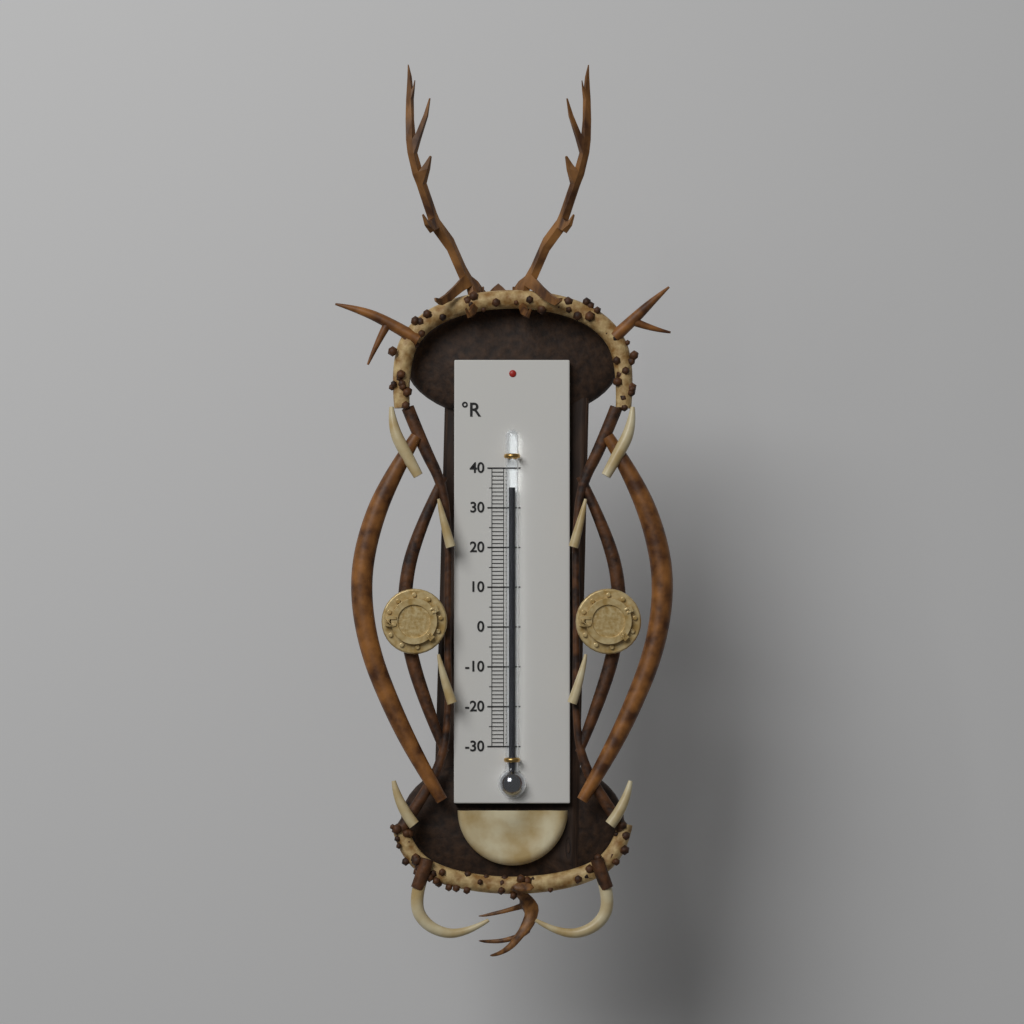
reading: 35 °R
